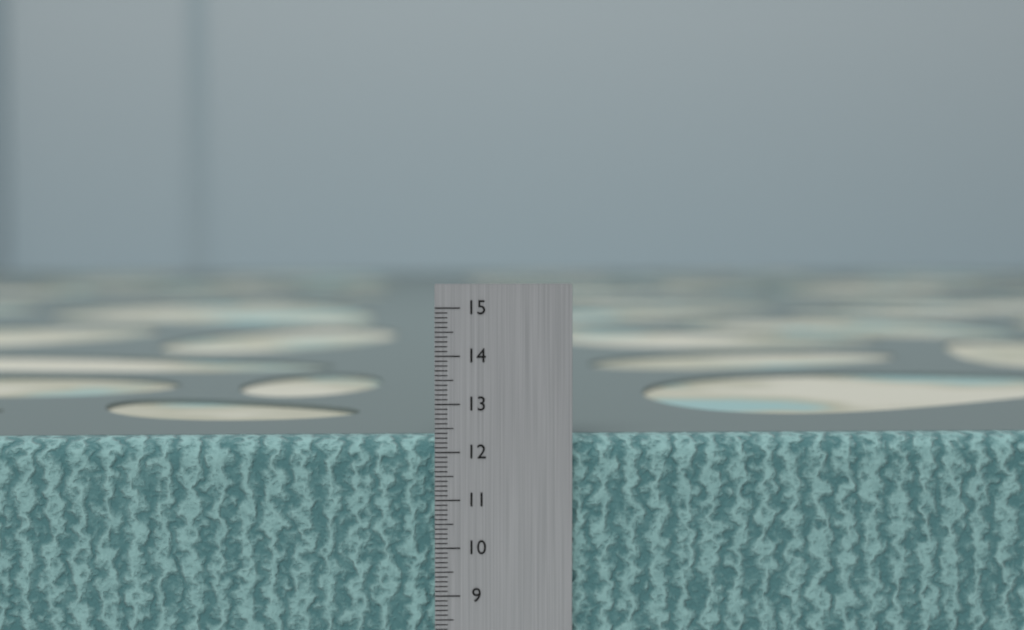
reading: 12.3 cm
